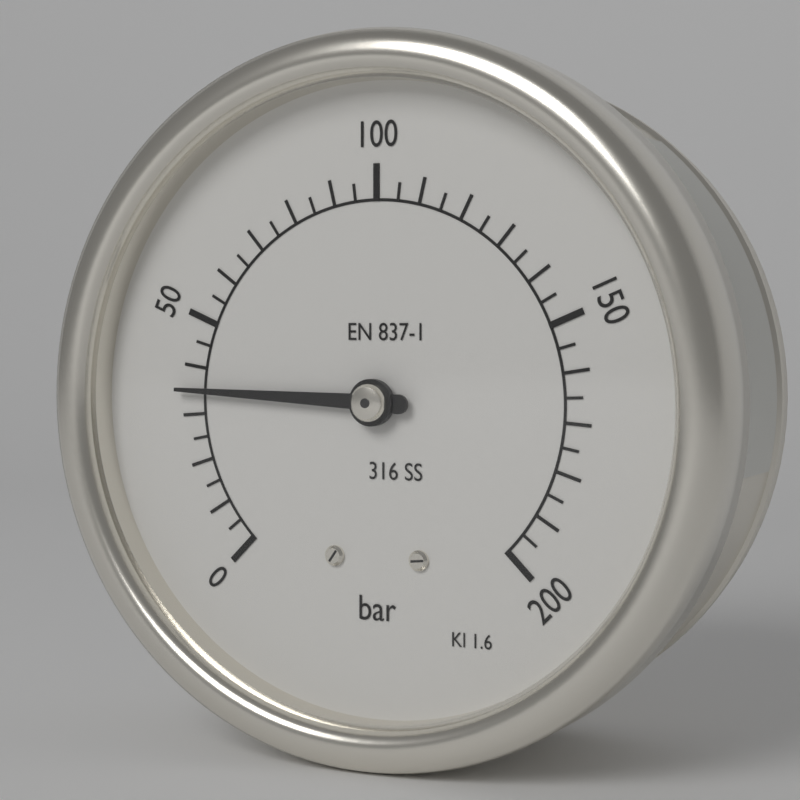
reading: 35 bar
